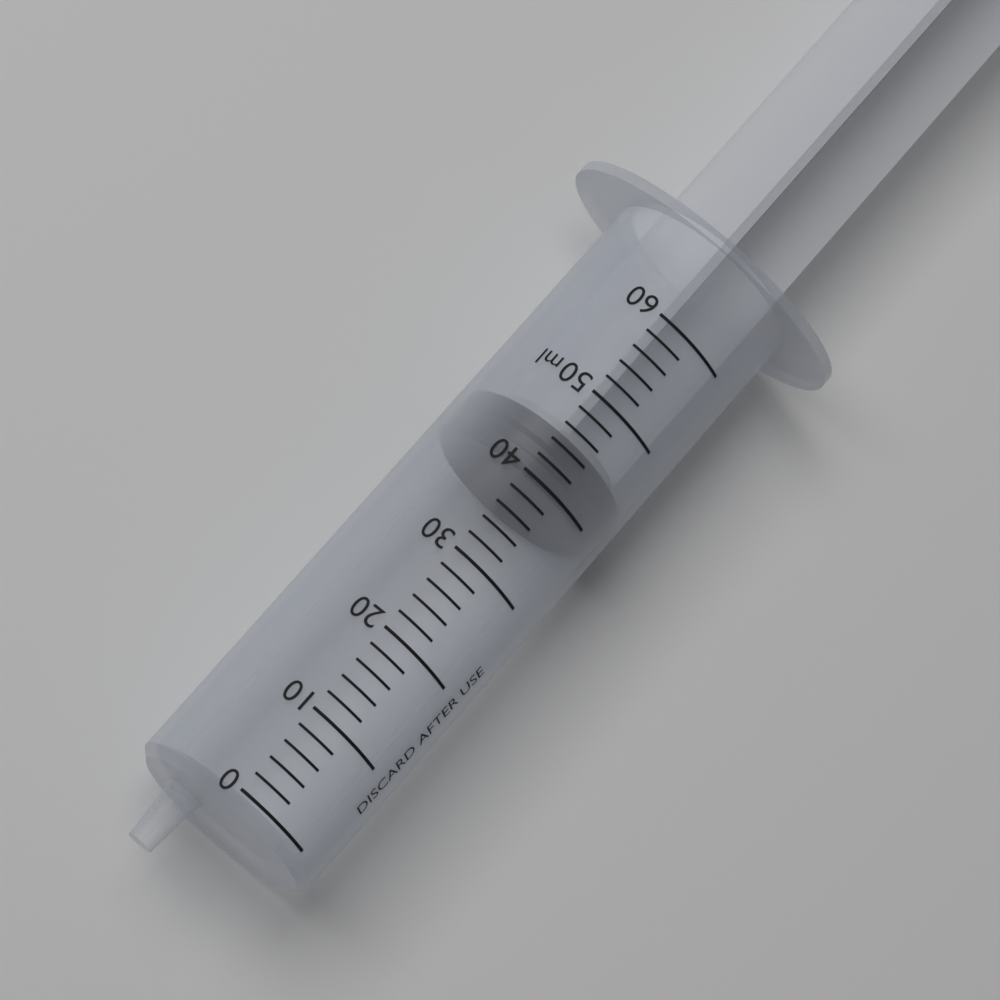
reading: 40 ml
